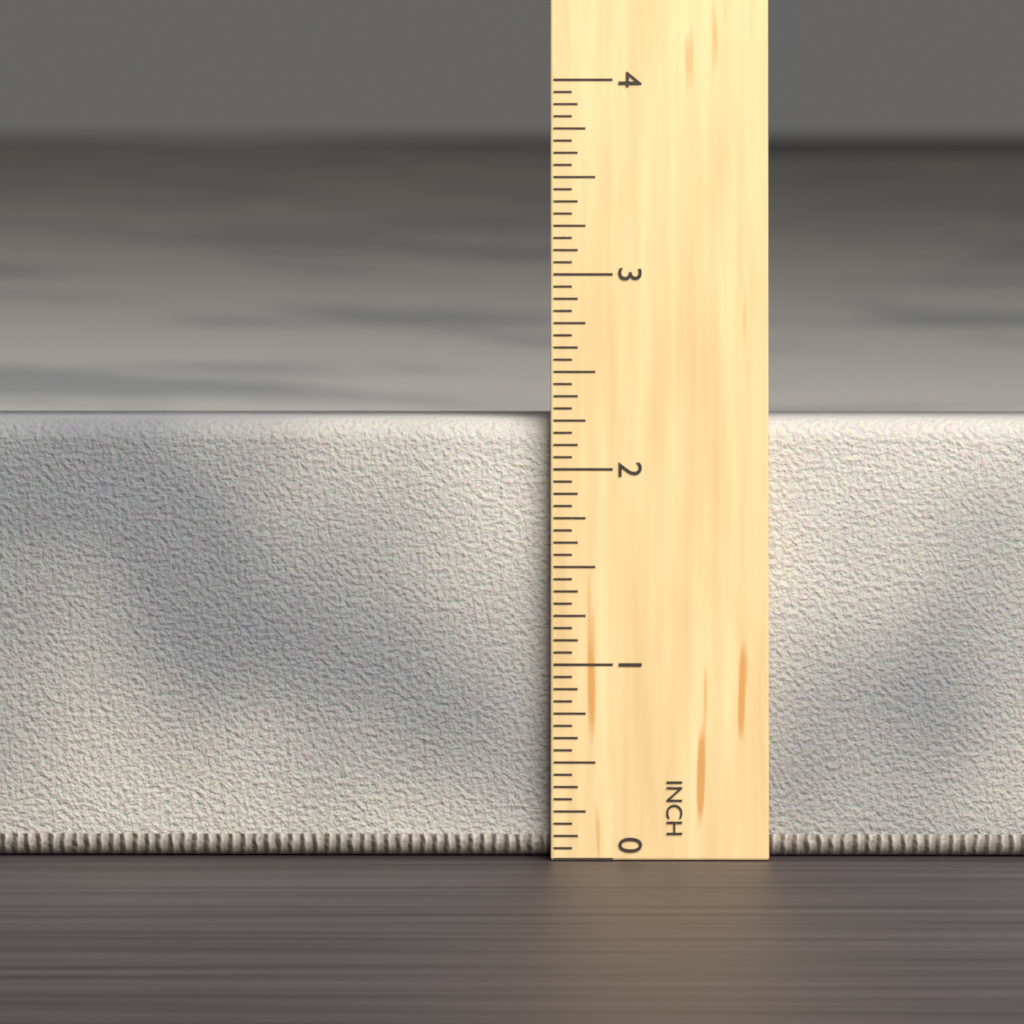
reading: 2.2500 in
